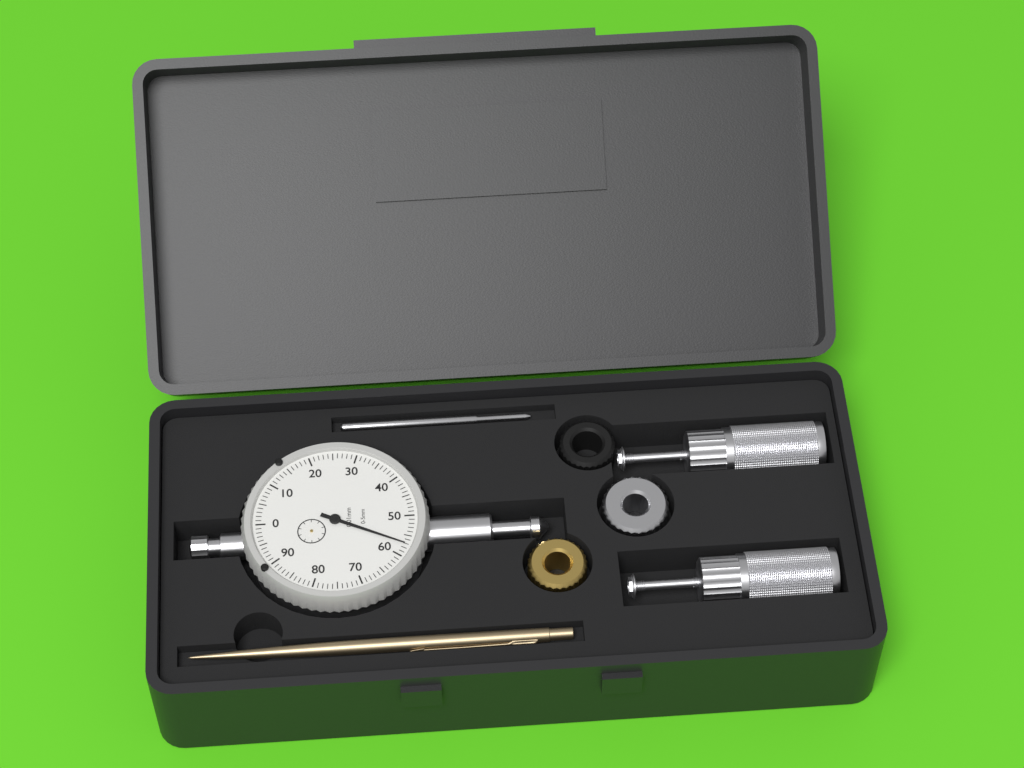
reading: 0.57 mm
